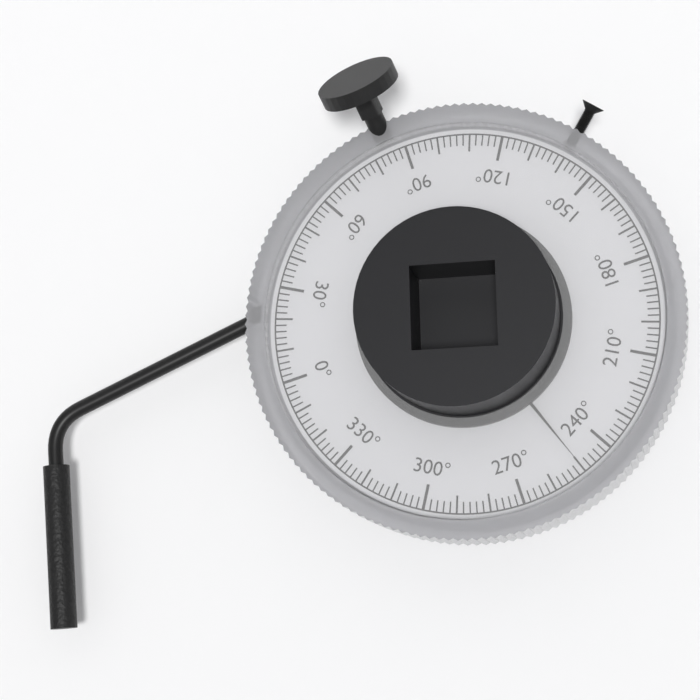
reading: 250 °
